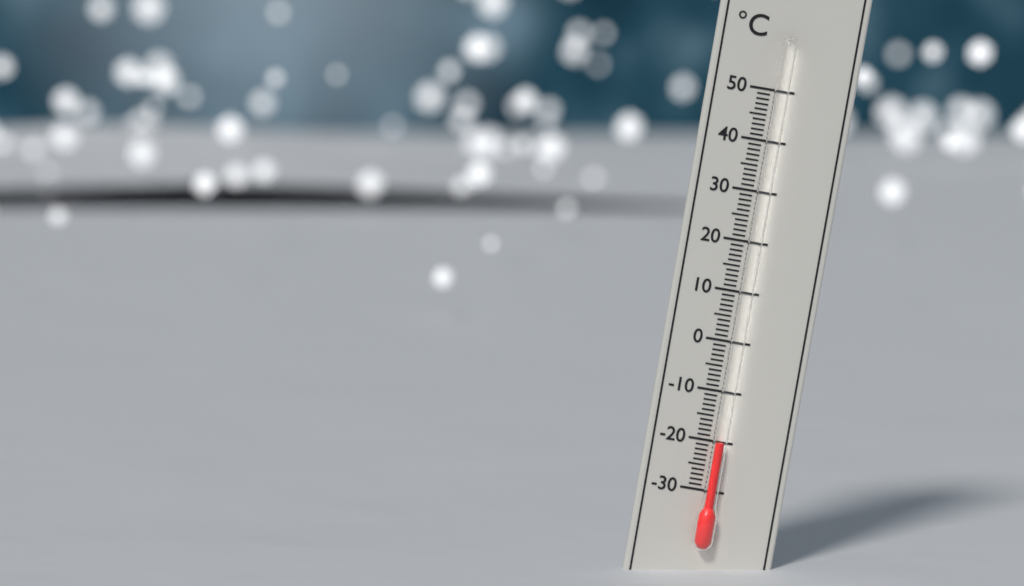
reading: -20 °C
